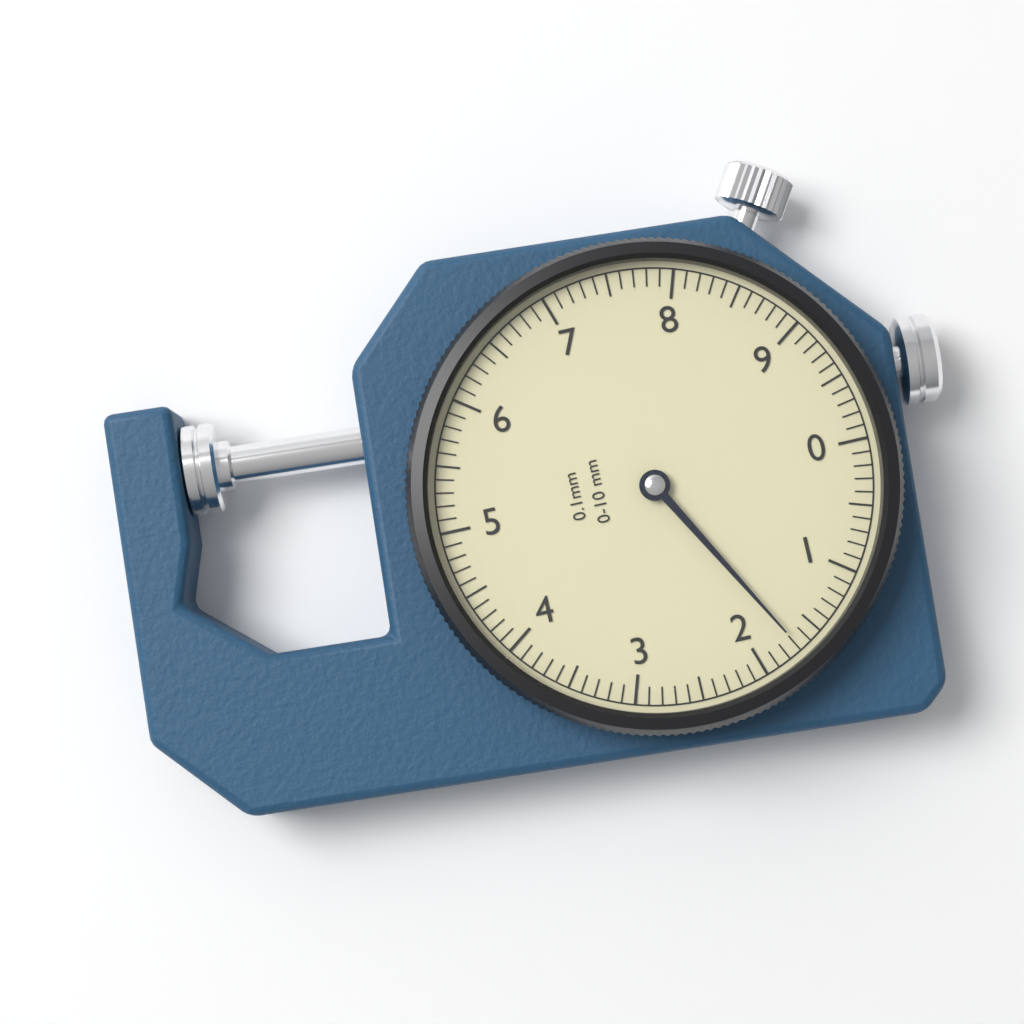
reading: 1.7 mm
